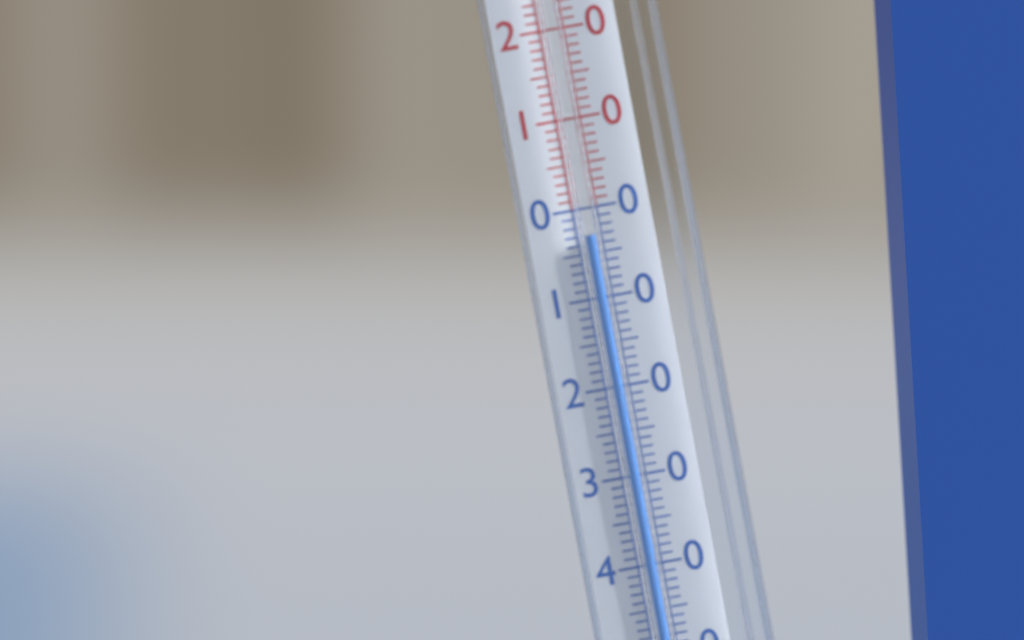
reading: -3 °C
